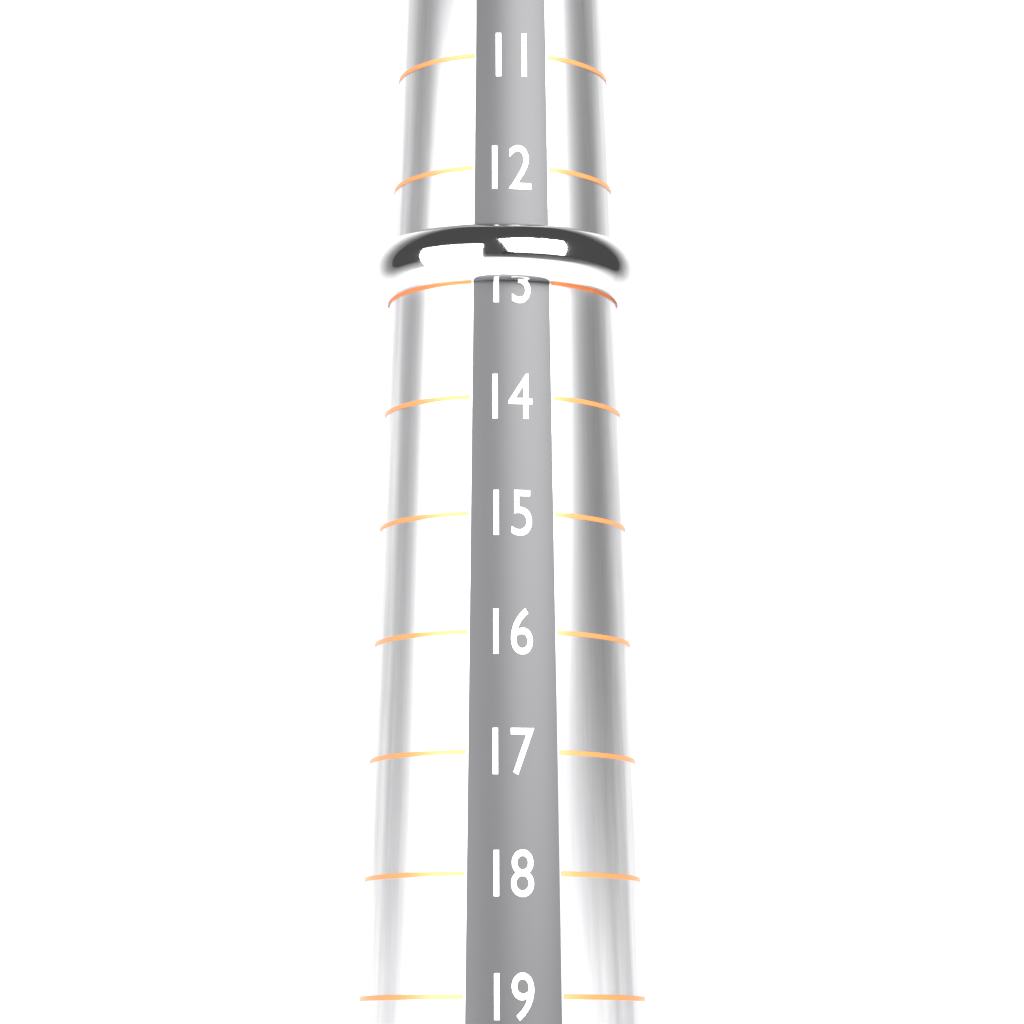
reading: 13 (no unit)
